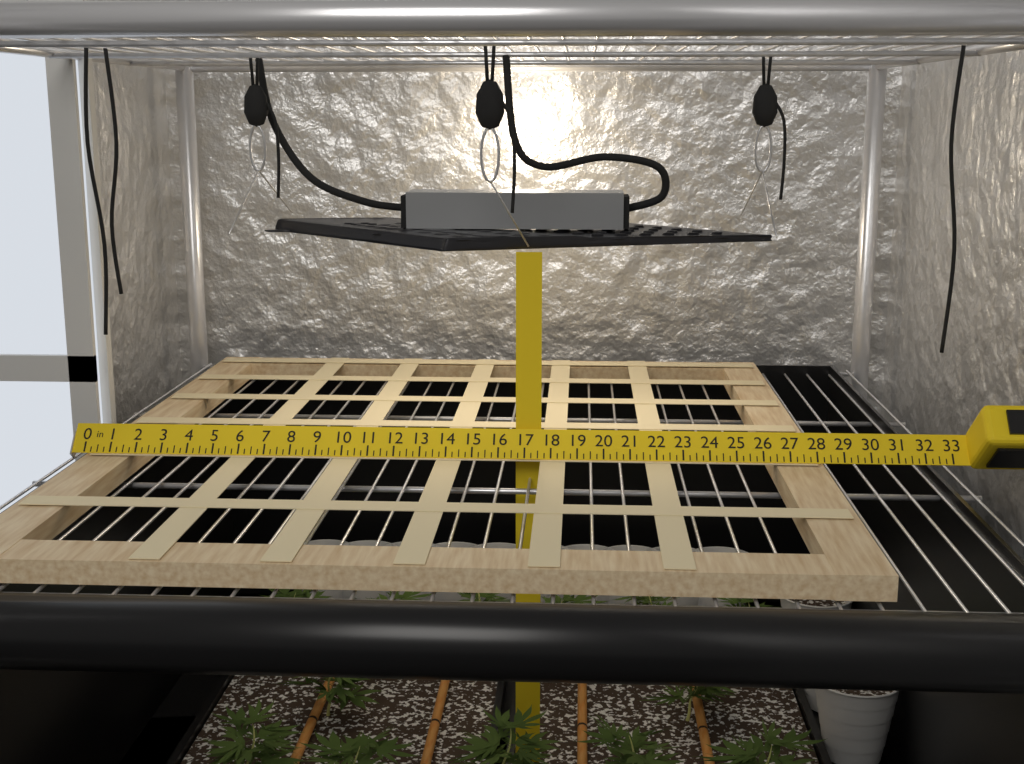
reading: 28.25 in
